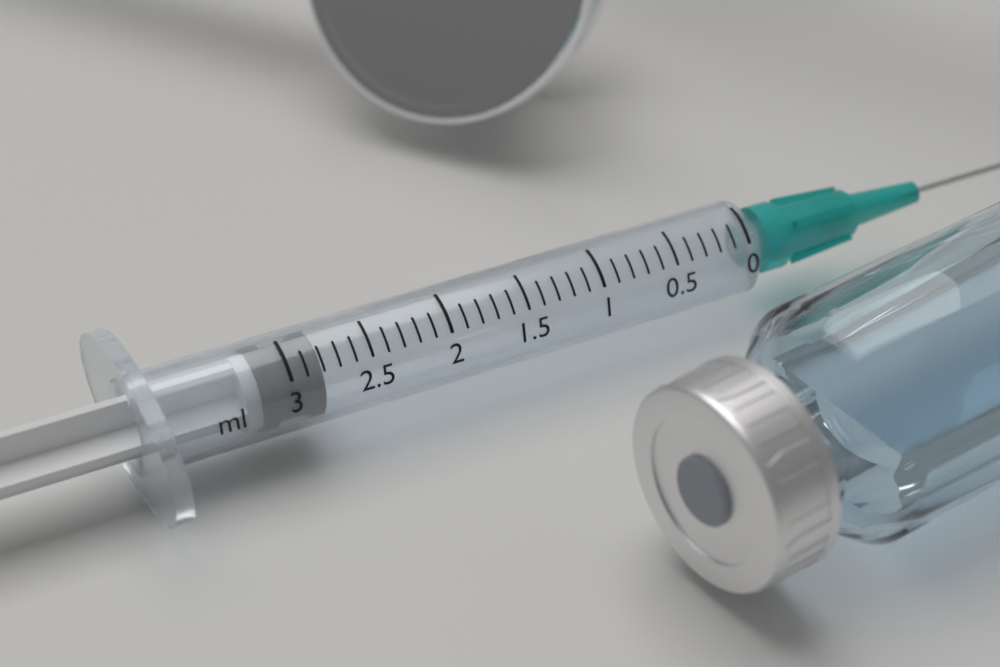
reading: 2.8 ml
